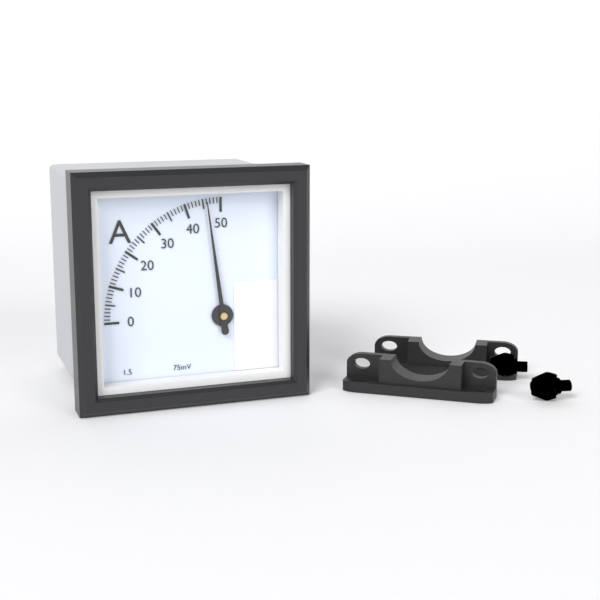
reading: 46 A
